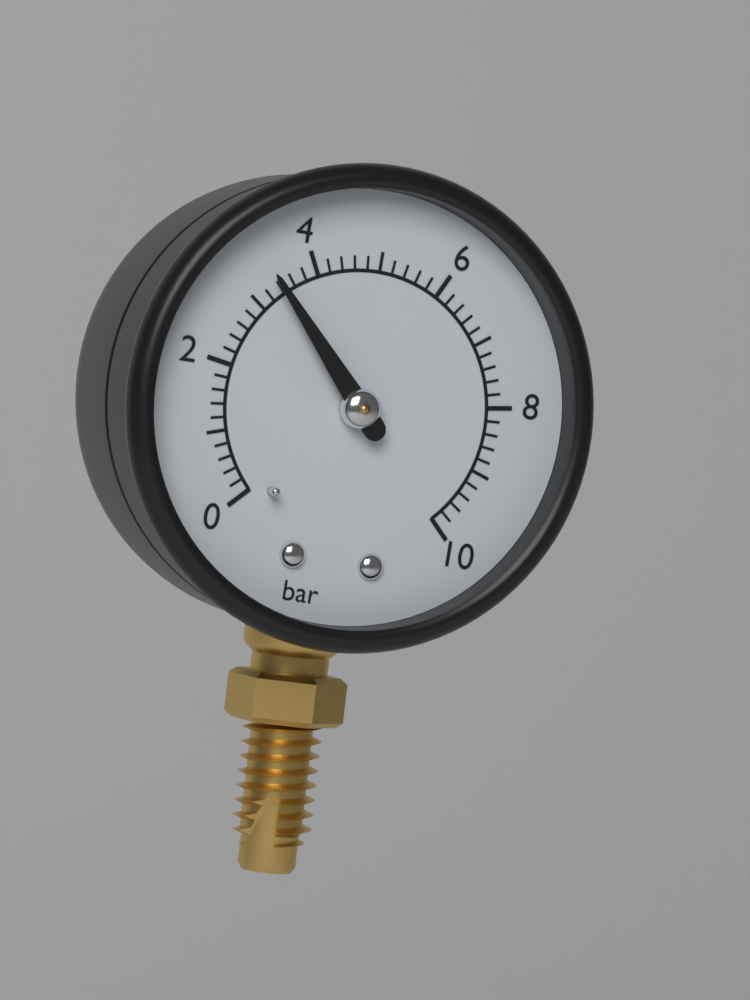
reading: 3.4 bar
